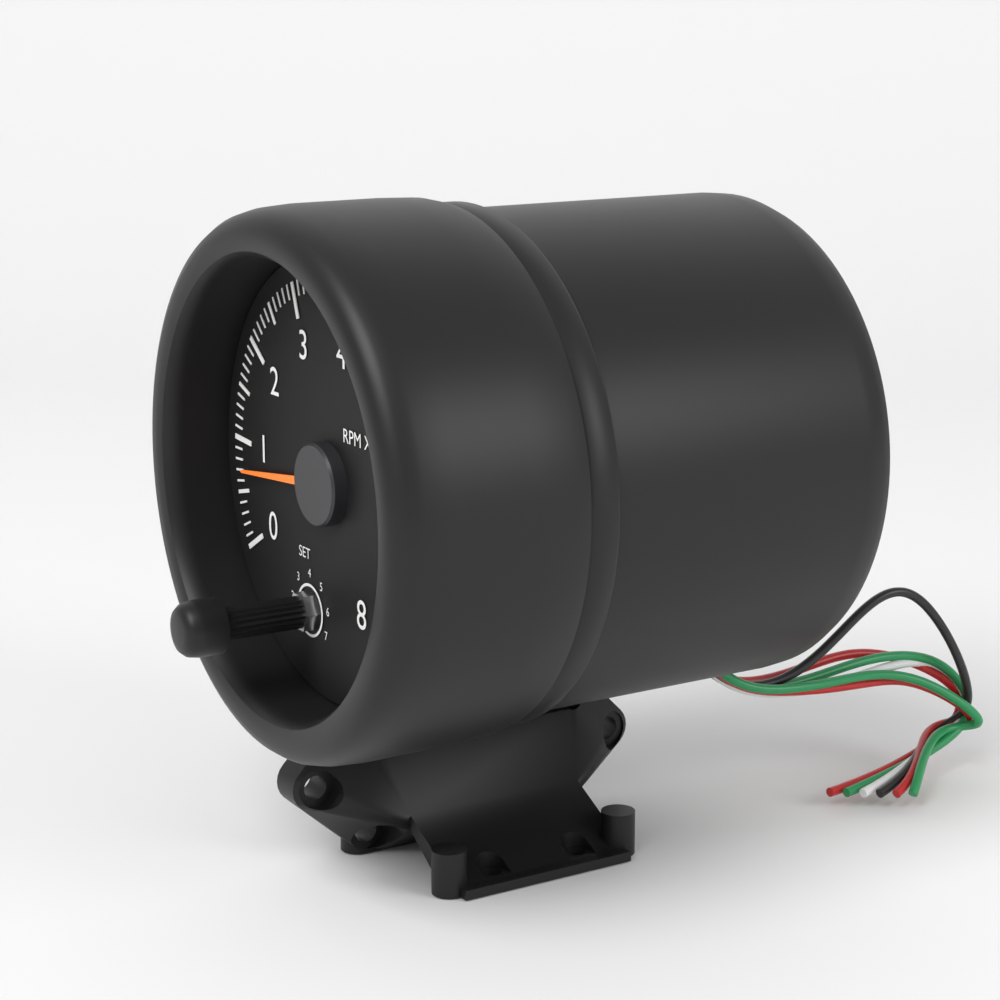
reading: 0.7 RPM x1000
